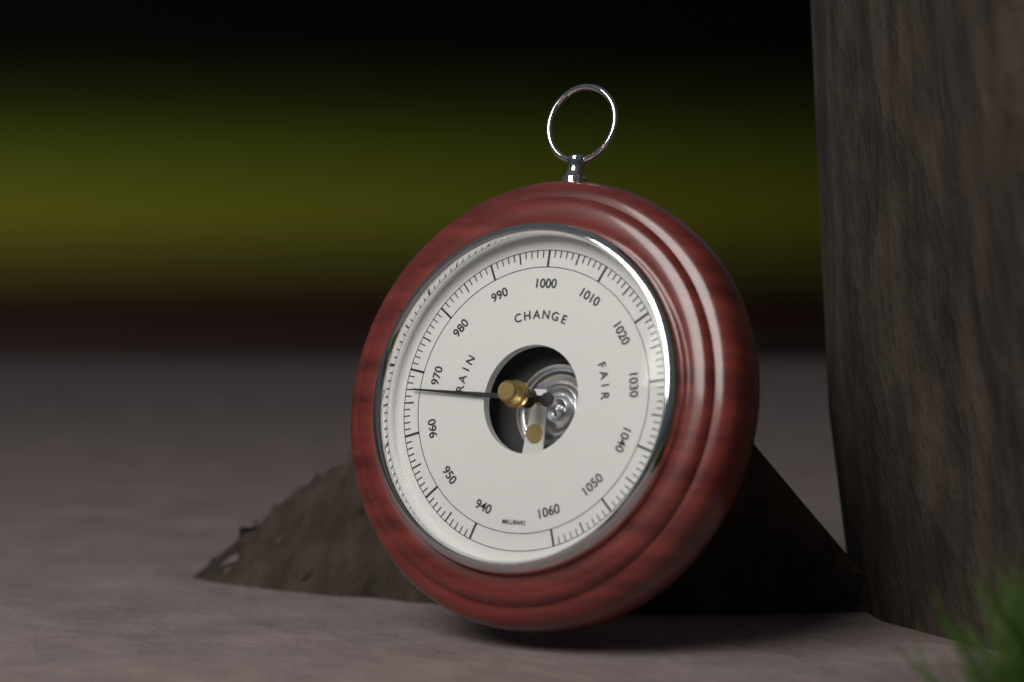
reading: 967 mbar
